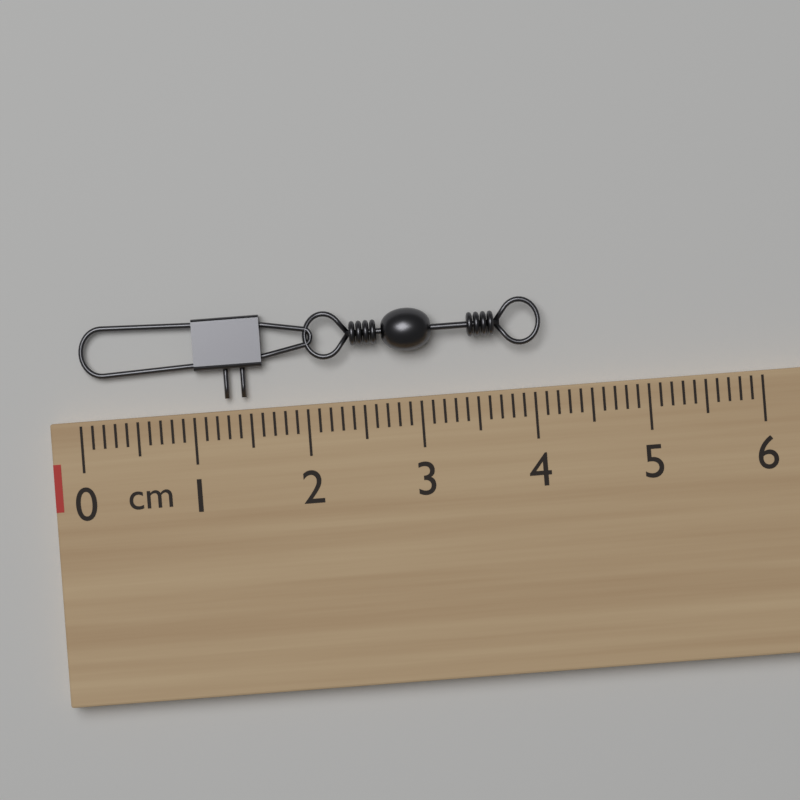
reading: 4.1 cm
